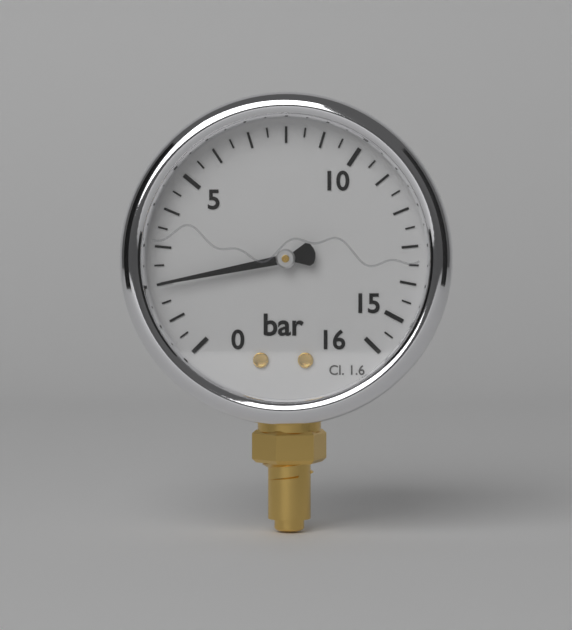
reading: 2.0 bar
